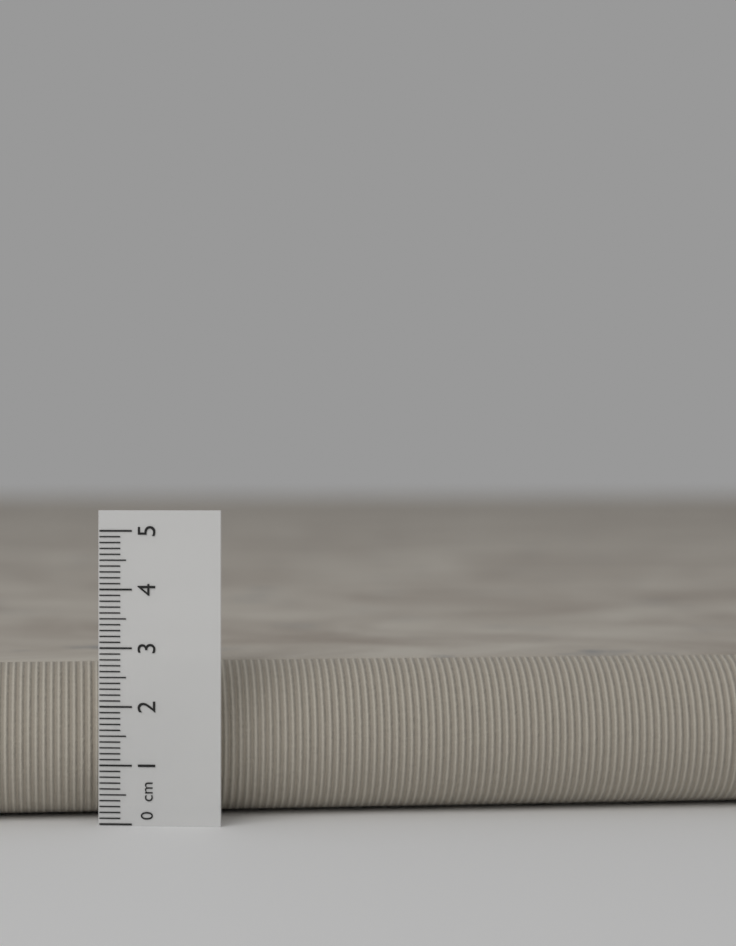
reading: 2.7 cm
